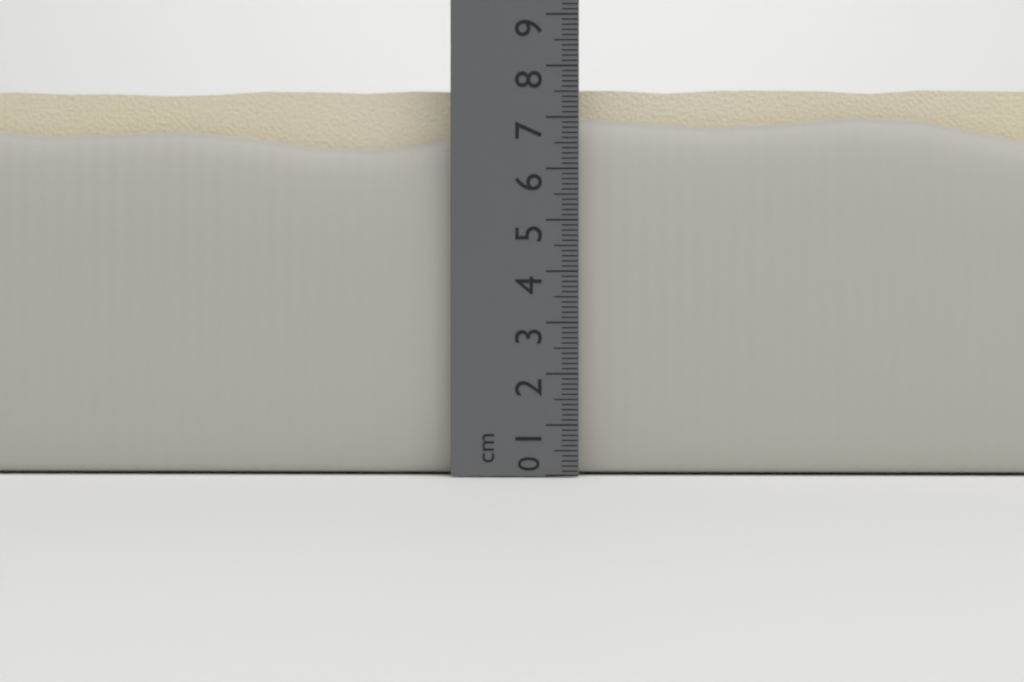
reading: 7.9 cm
